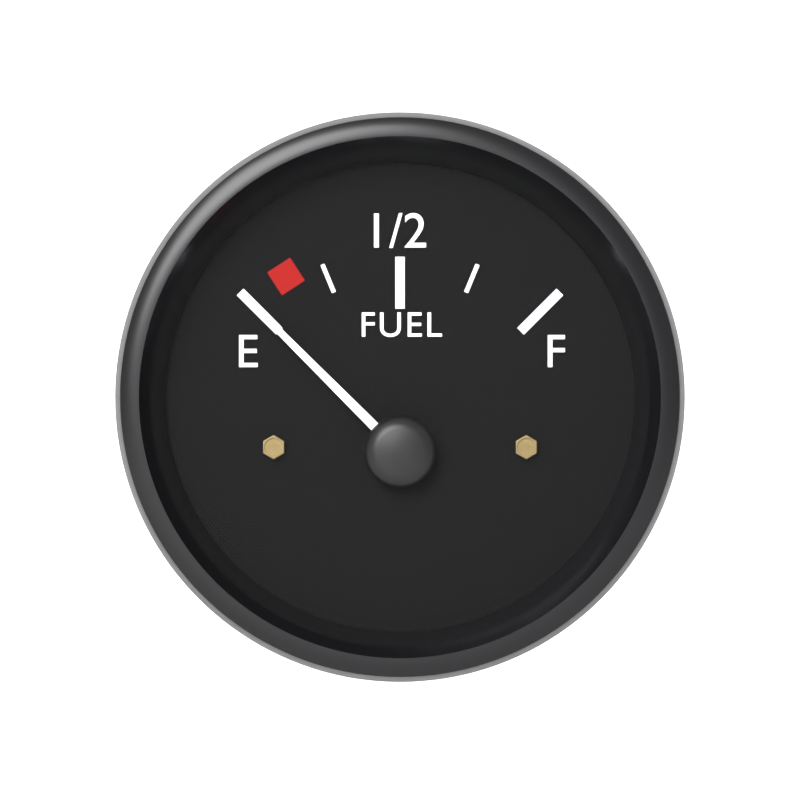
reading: 0.00 (no unit)
